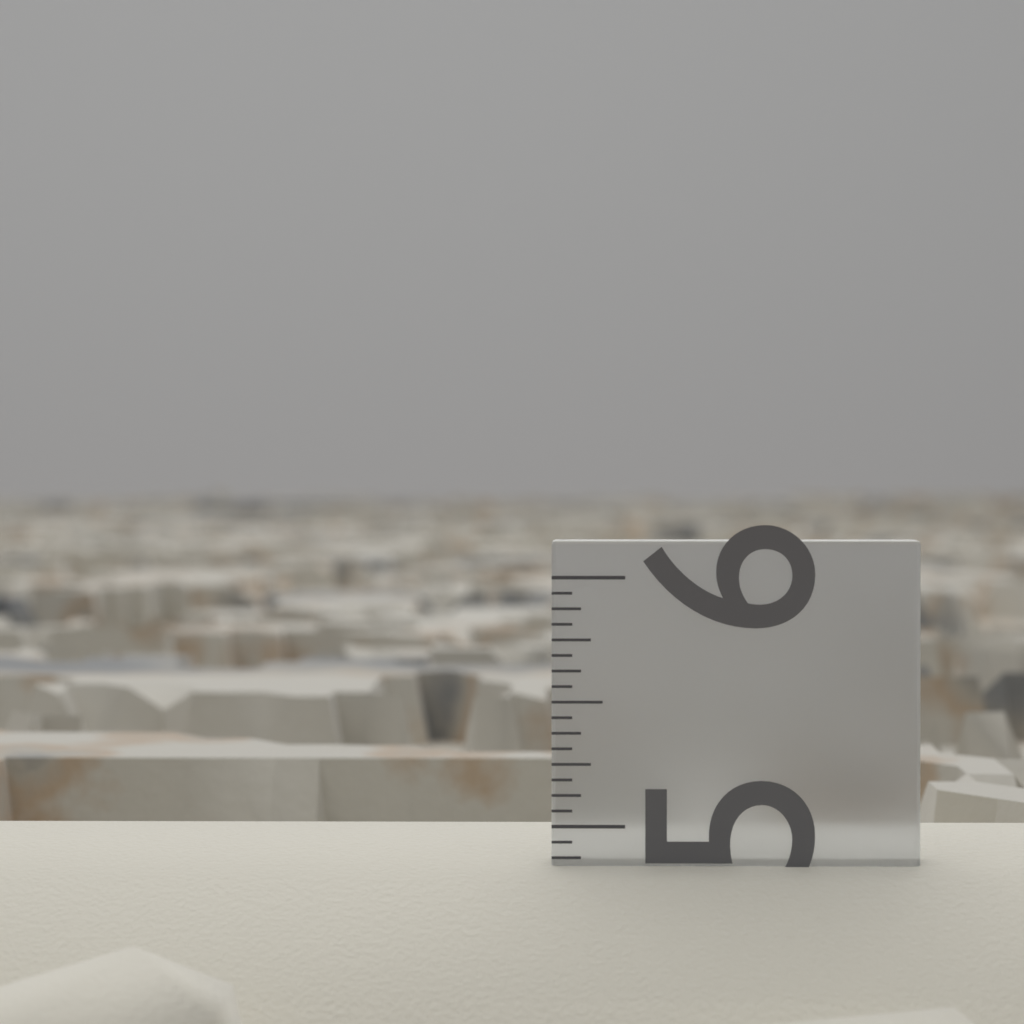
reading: 4.9375 in
